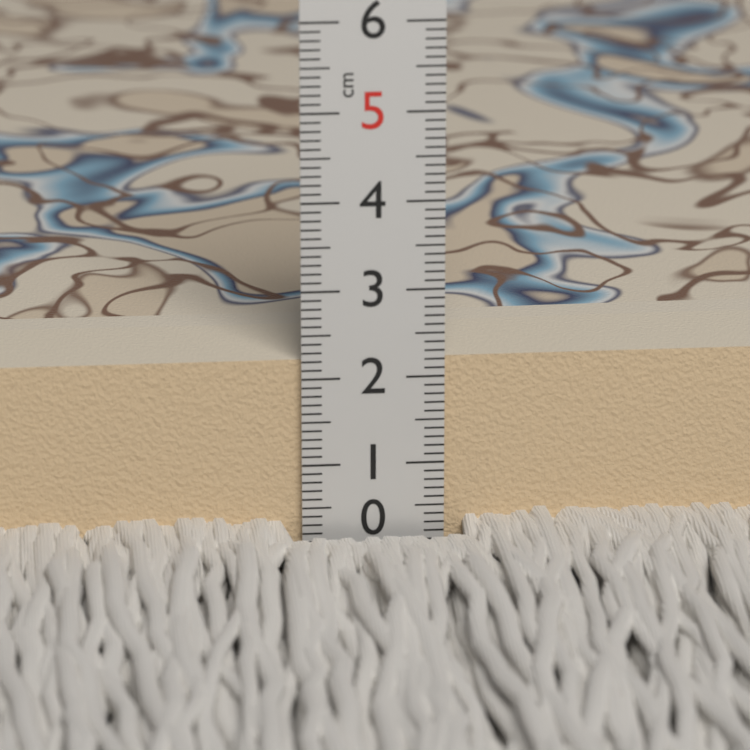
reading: 2.2 cm
